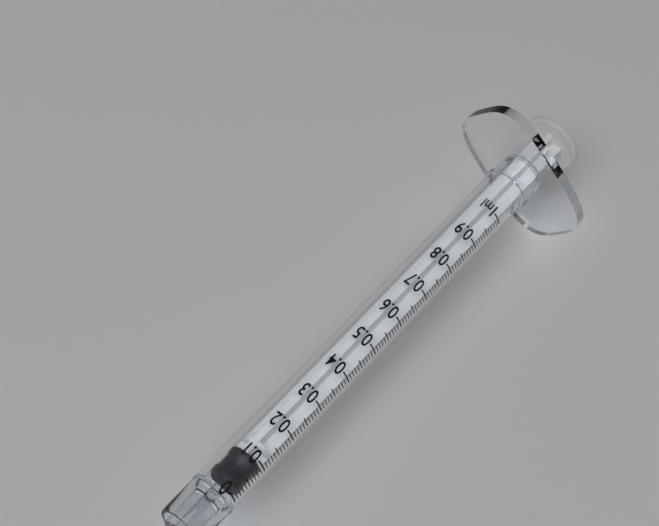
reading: 0.02 ml
